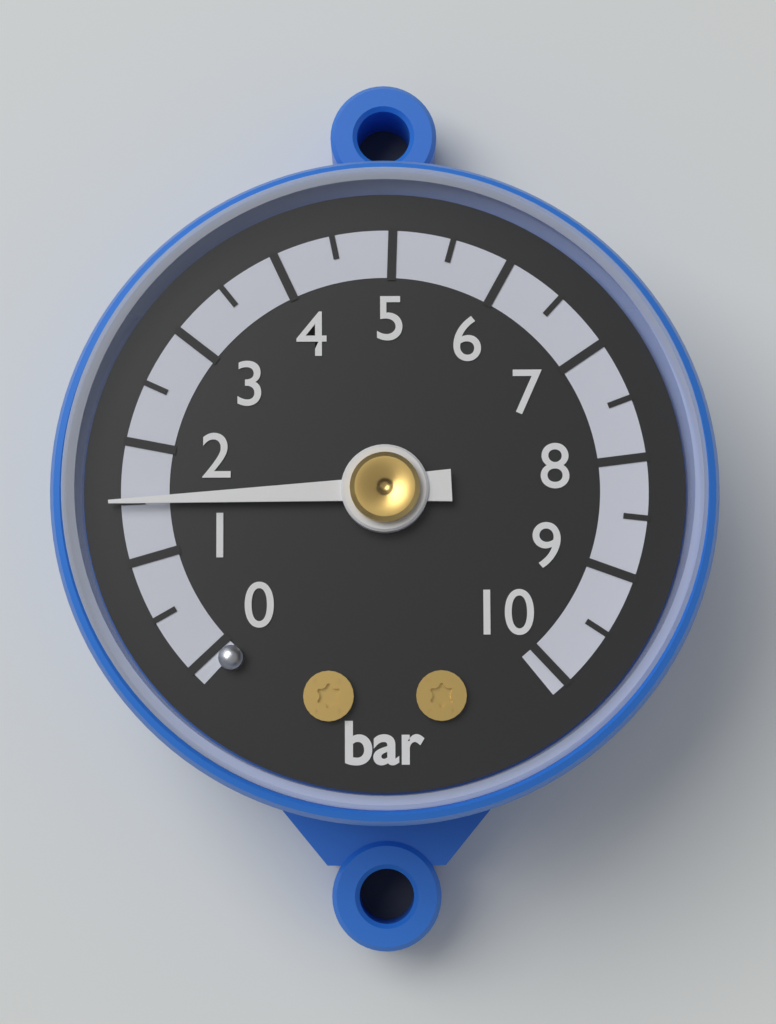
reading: 1.5 bar
